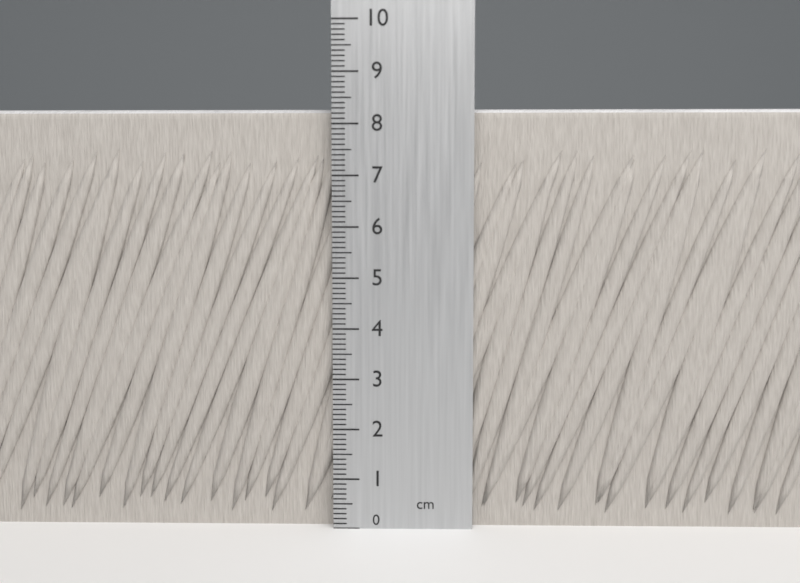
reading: 8.3 cm
